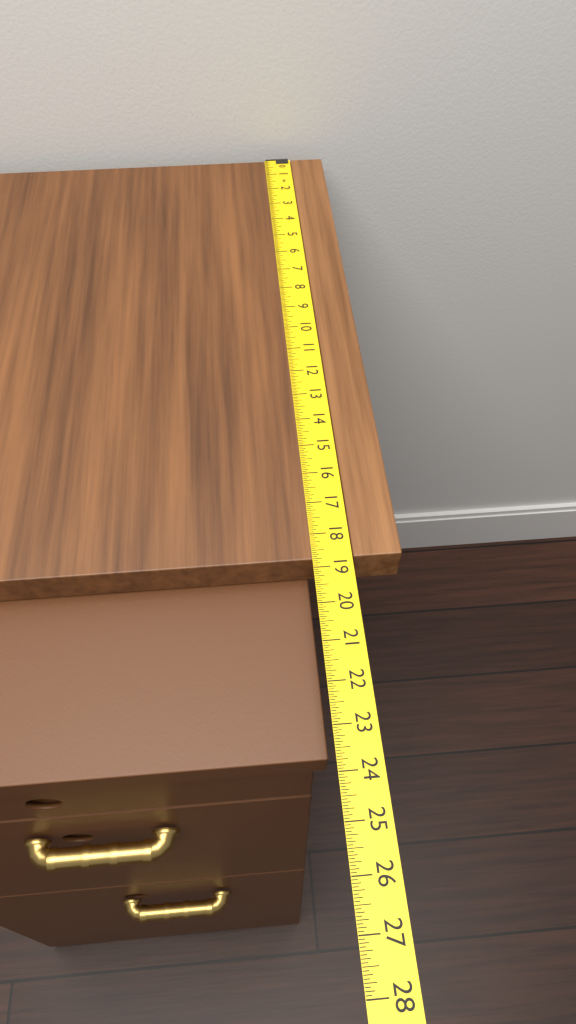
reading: 18.7500 in
